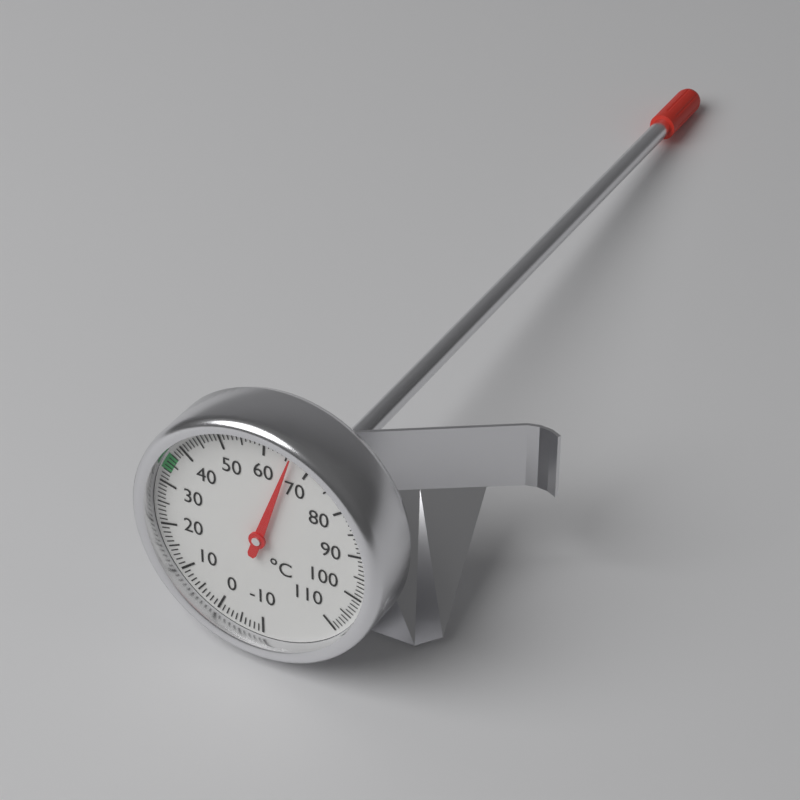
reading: 66 °C
